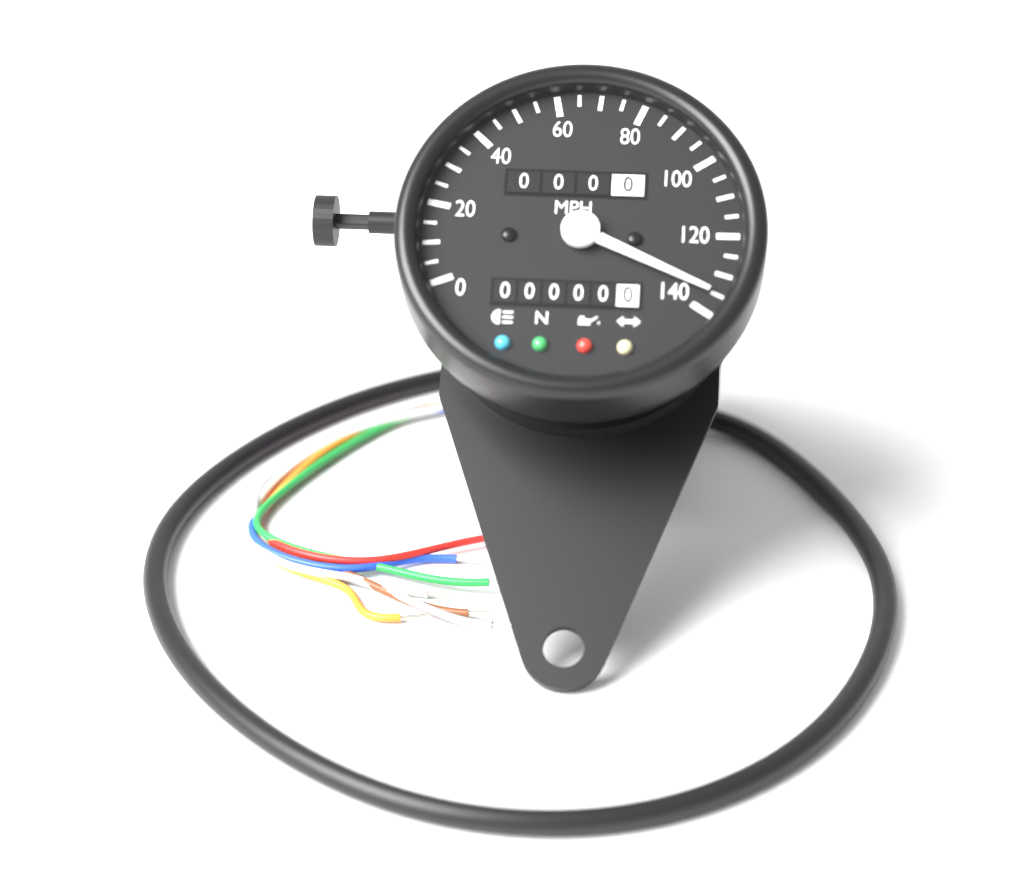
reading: 135 mph
